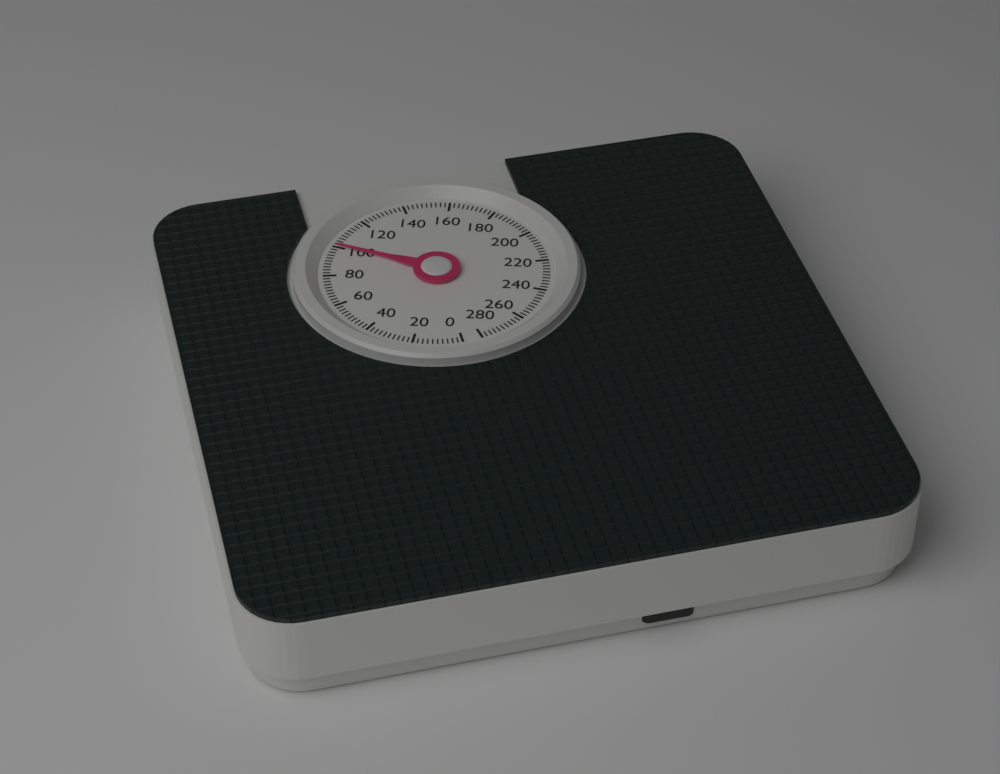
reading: 100 (no unit)
